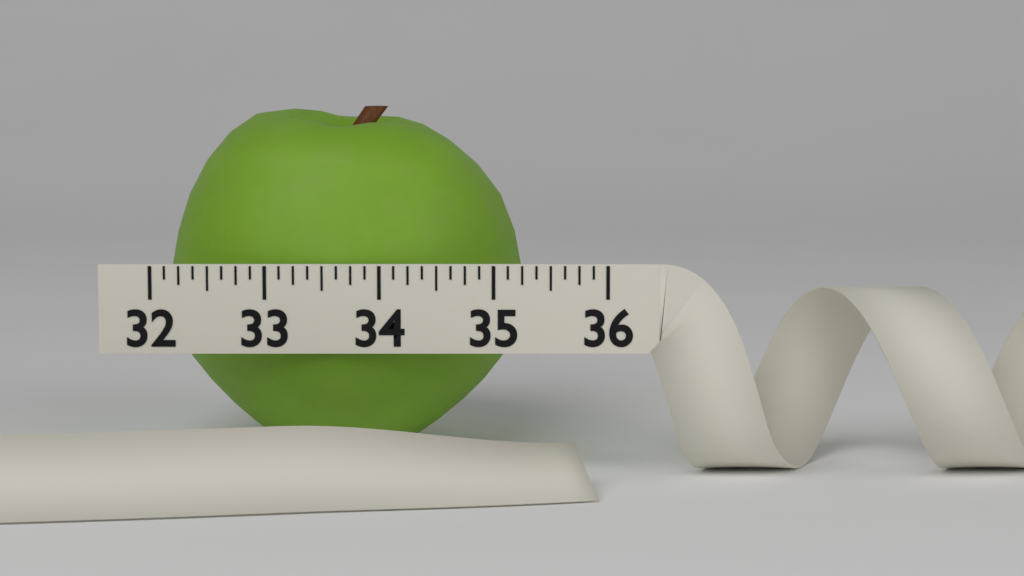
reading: 35.250 (no unit)
